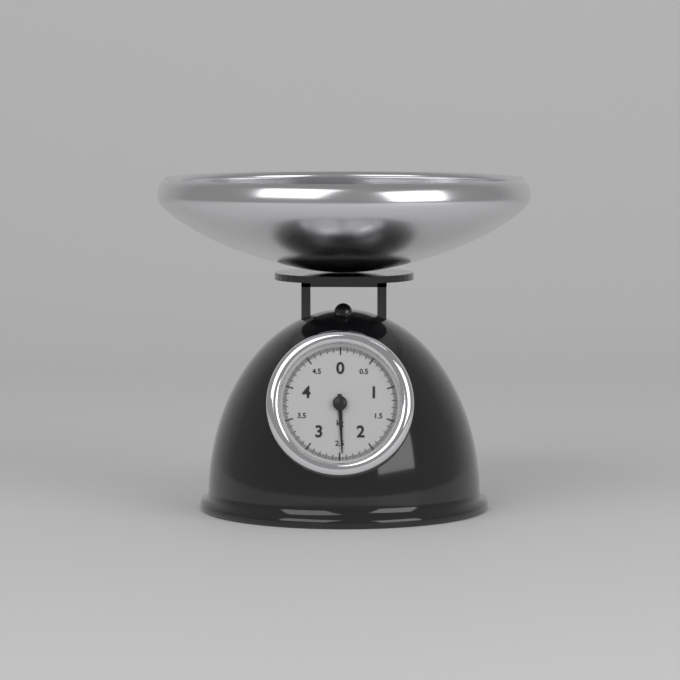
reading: 2.46 kg
